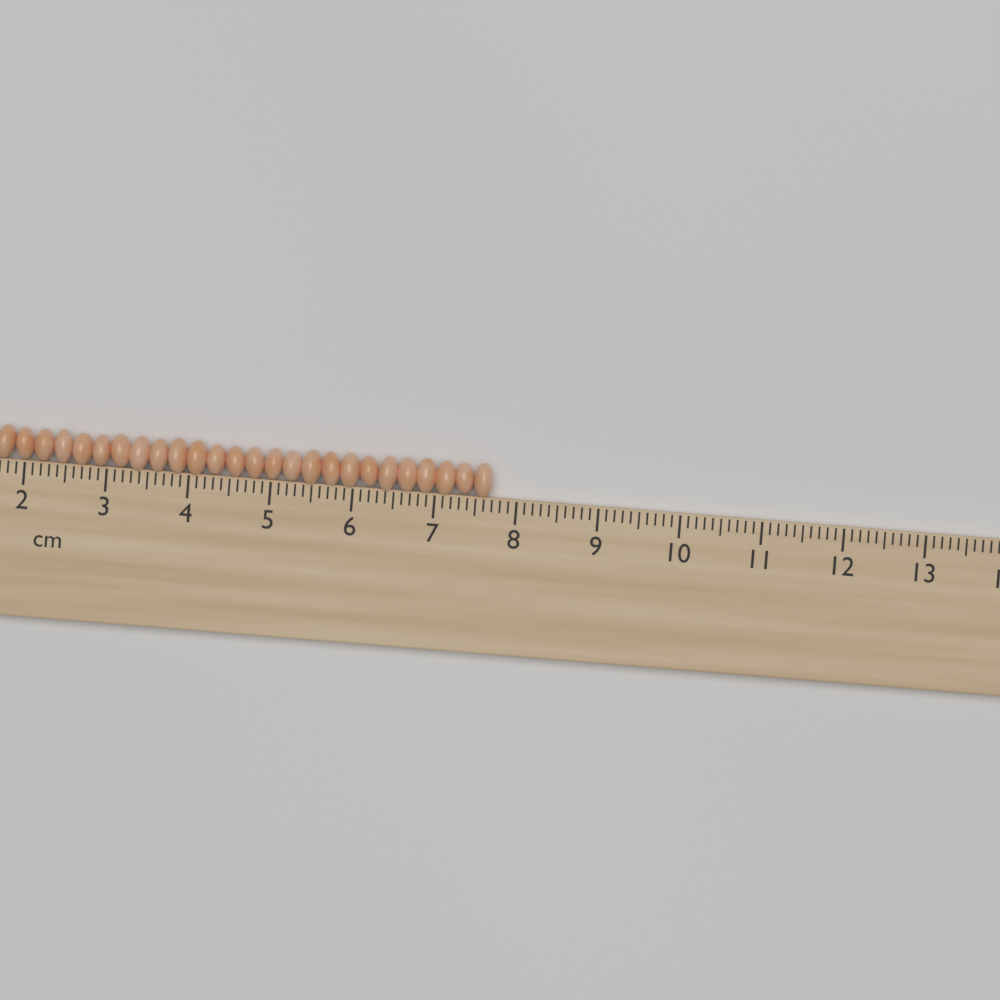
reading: 7.7 cm
